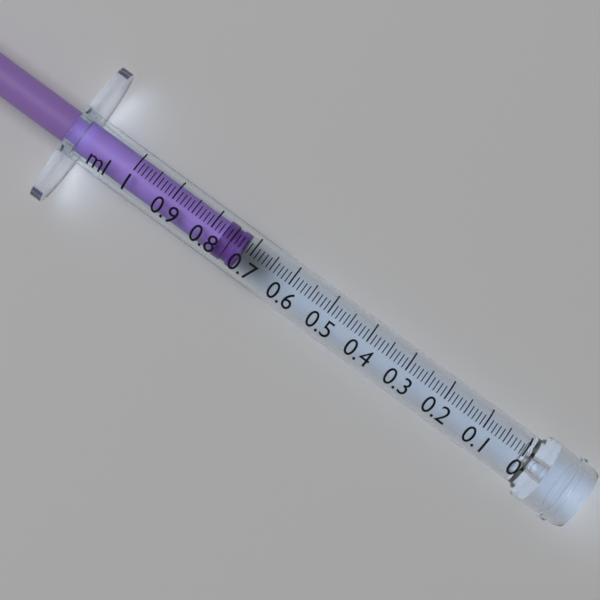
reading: 0.72 ml
